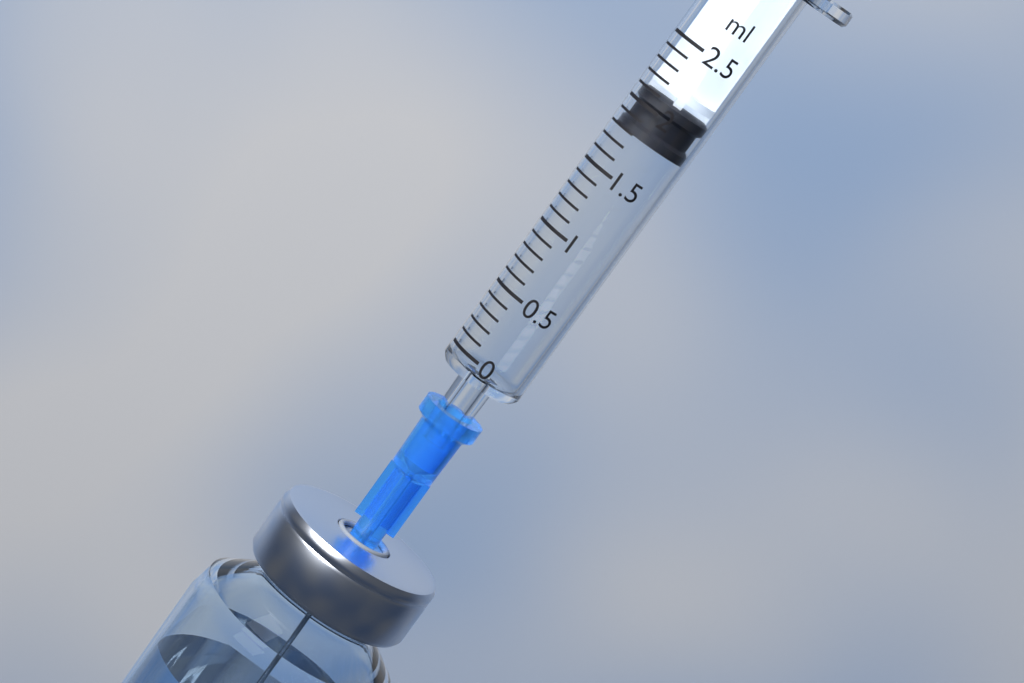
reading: 1.8 ml
